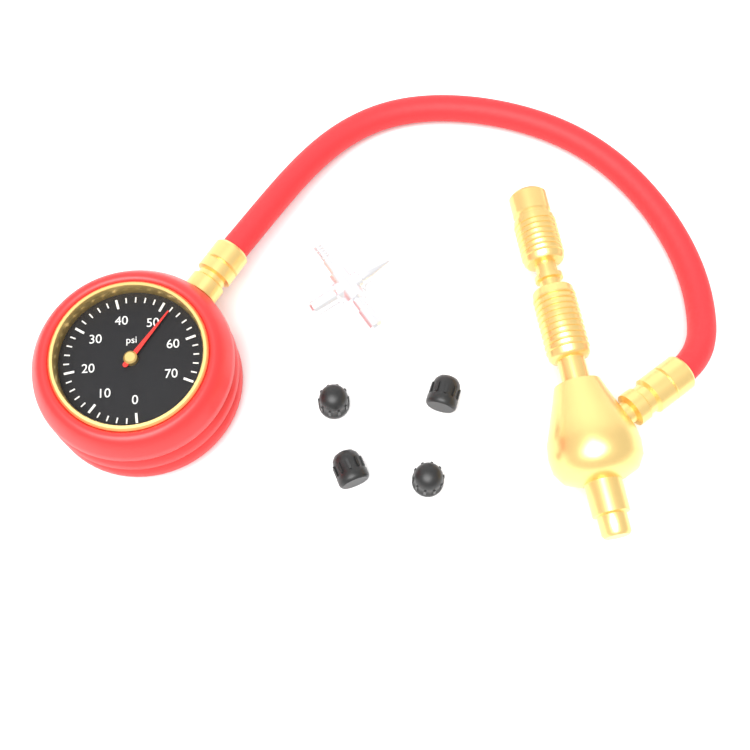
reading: 52 psi
